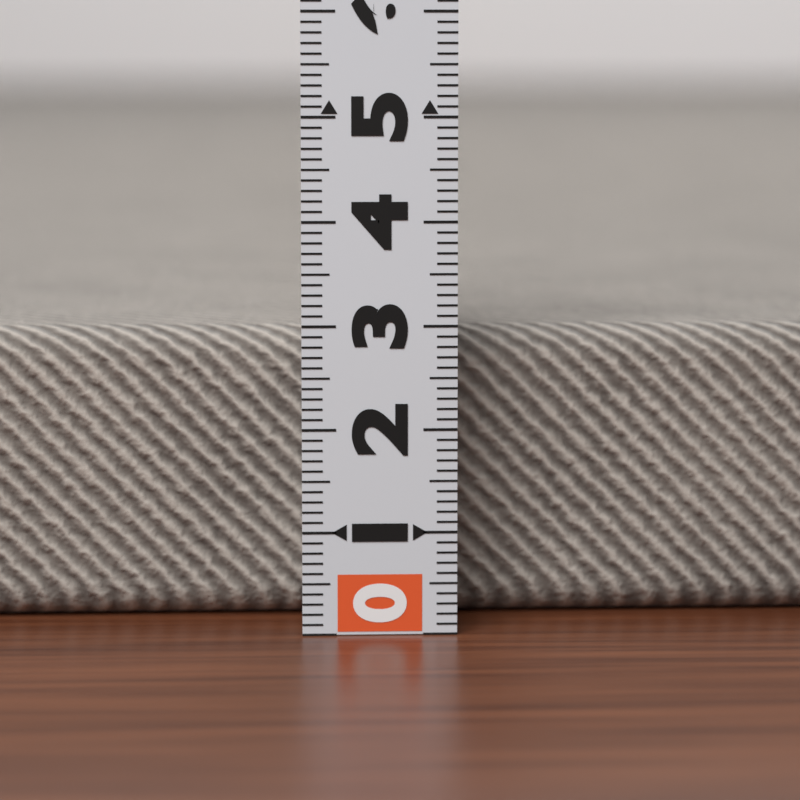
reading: 2.9 (no unit)
